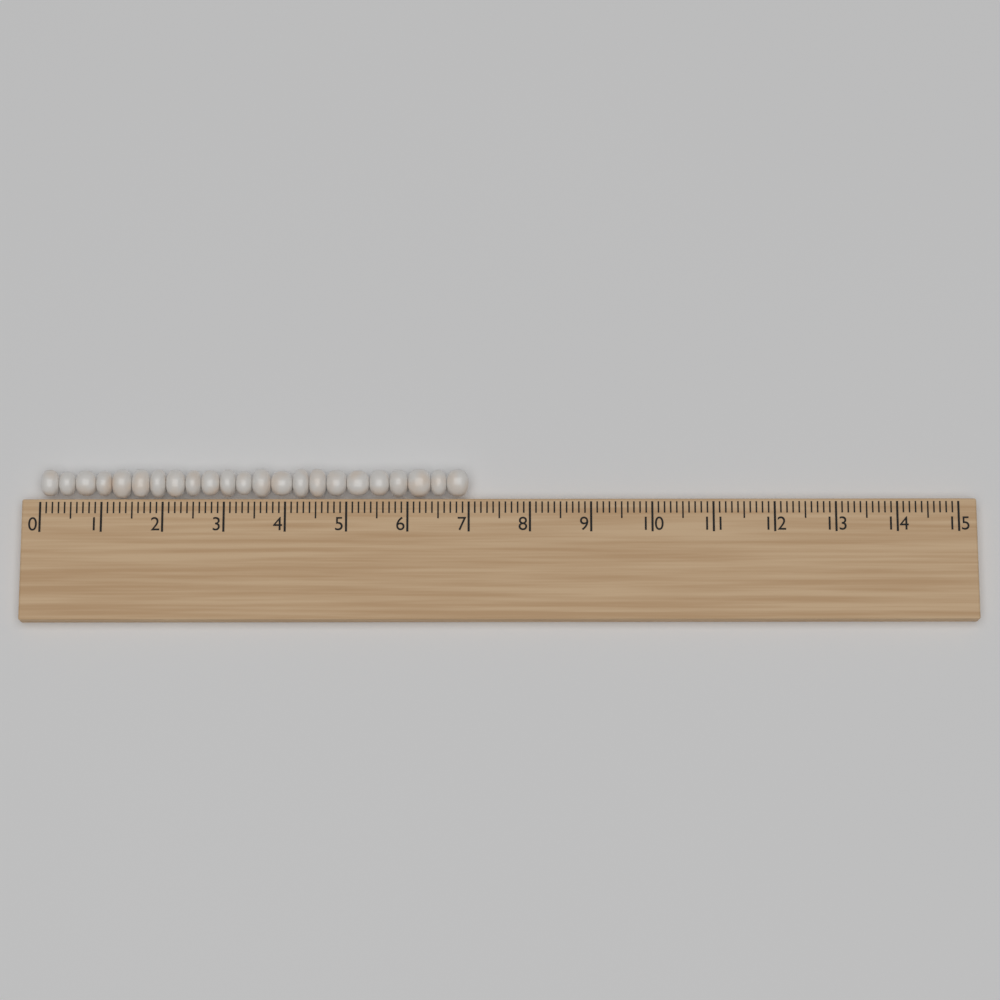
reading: 7.0 (no unit)
